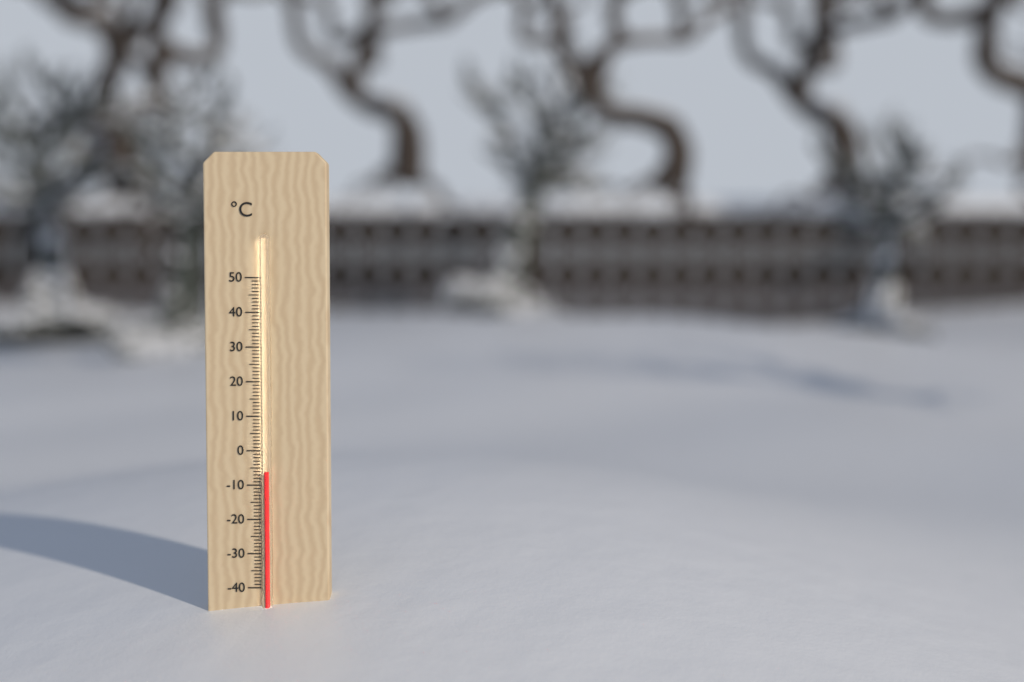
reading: -6 °C
